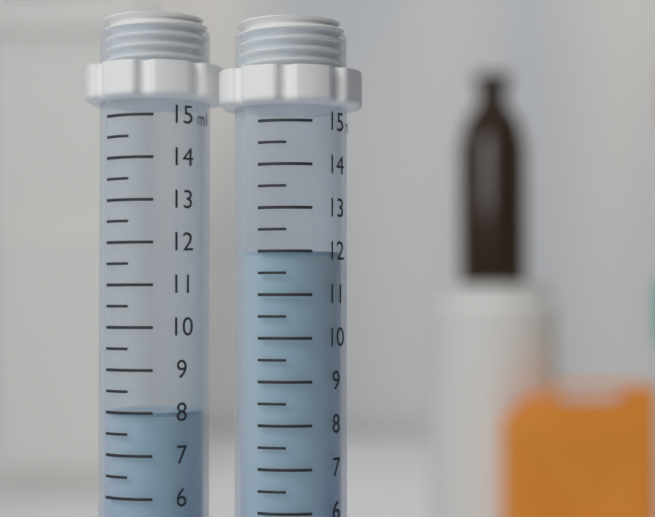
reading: 8.0 ml
